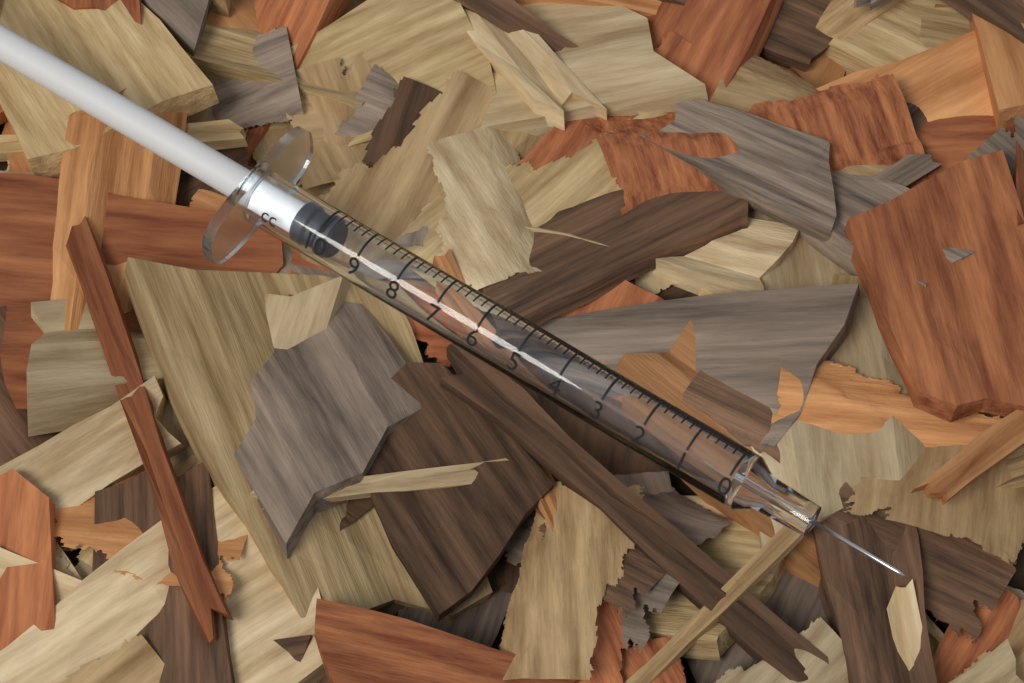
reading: 9.8 cc
